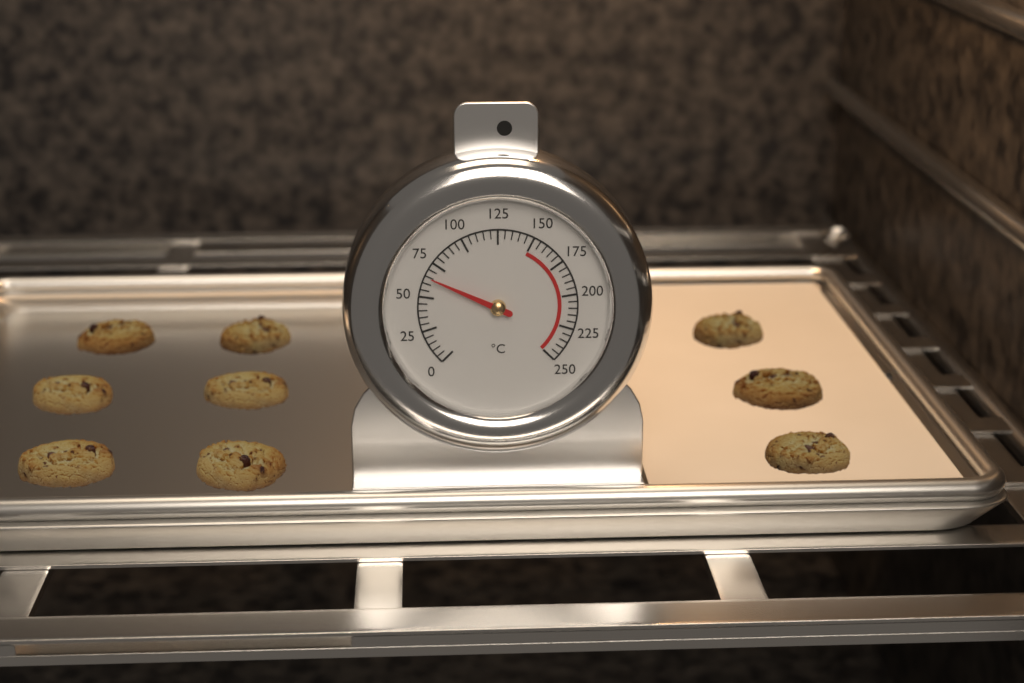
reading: 65 °C
